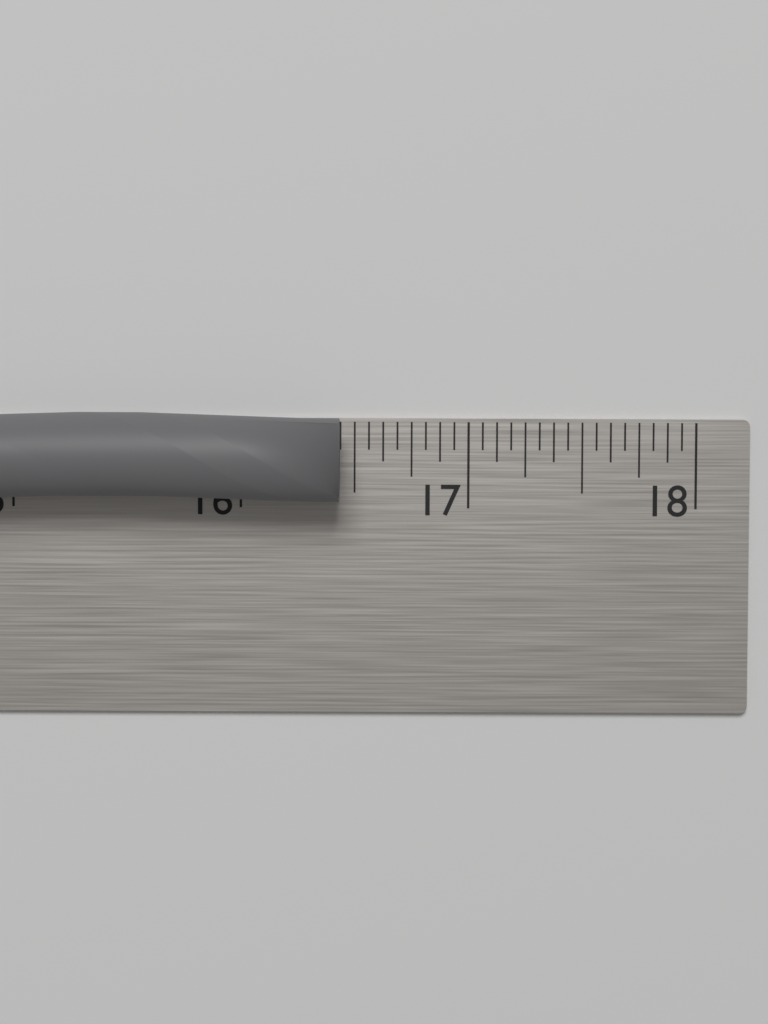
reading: 16.4375 in
